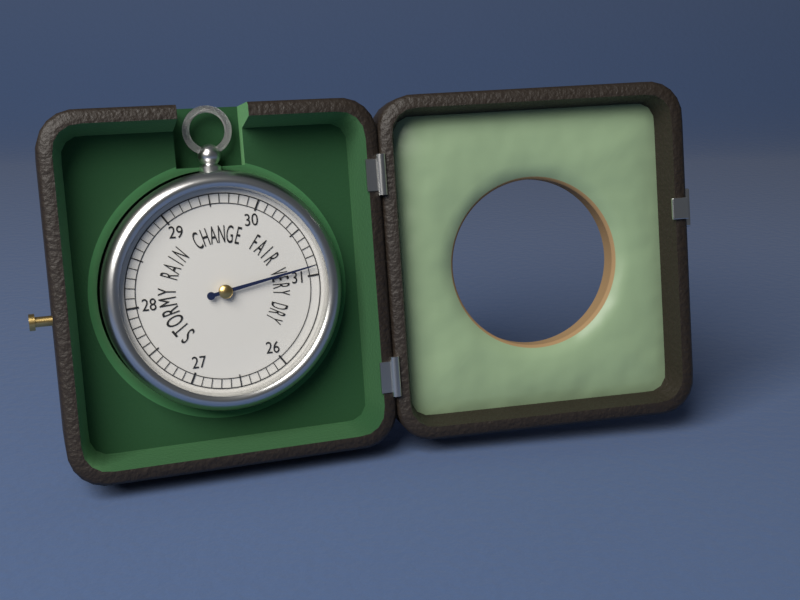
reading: 30.9 (no unit)
